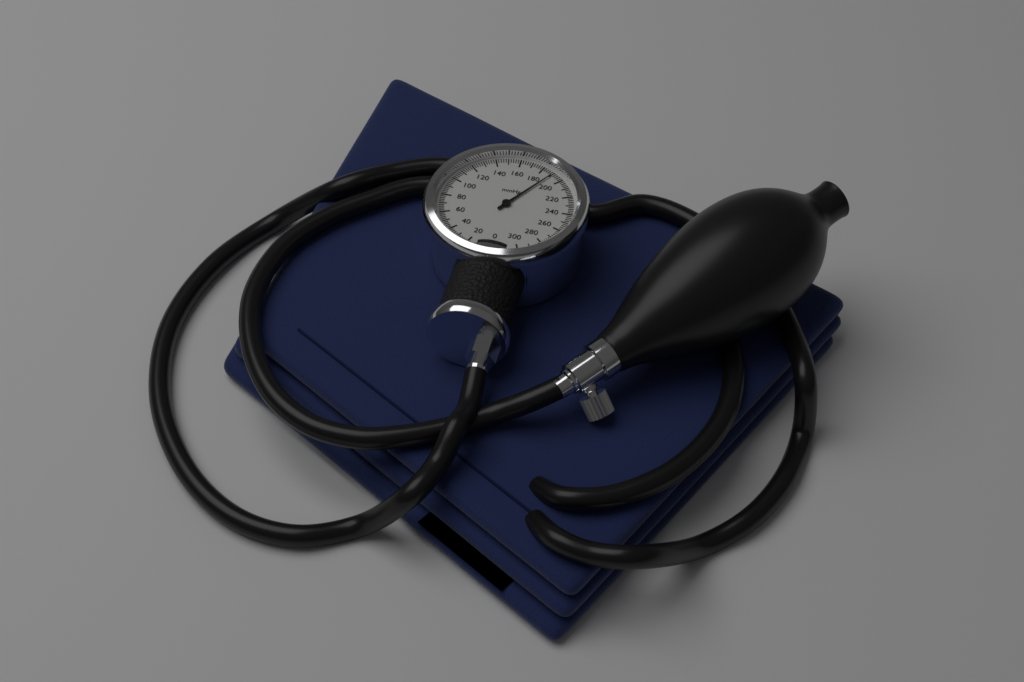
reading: 190 mmHg
